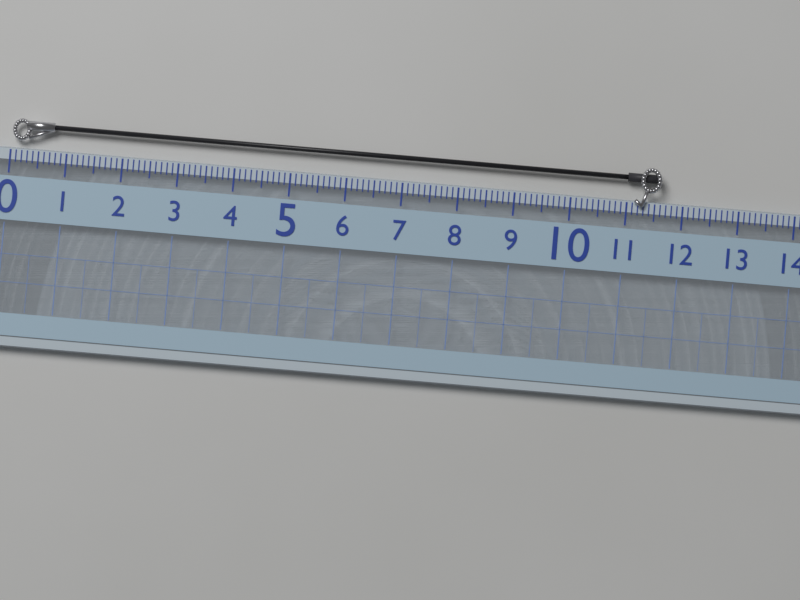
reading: 11.6 (no unit)
